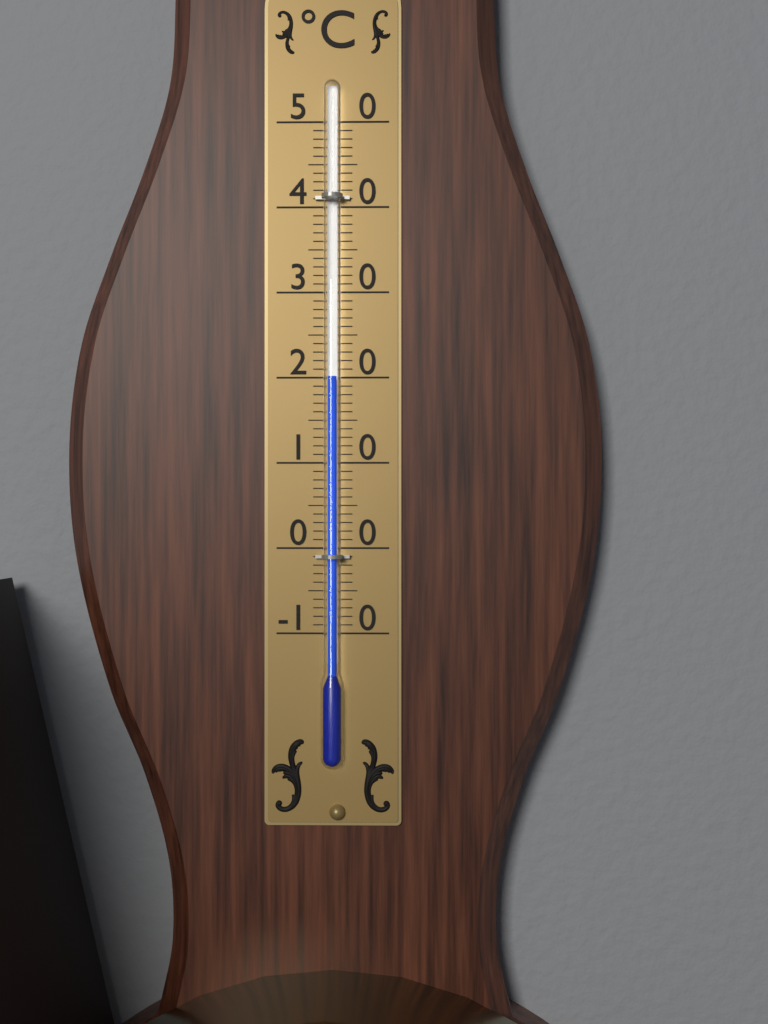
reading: 20 °C
